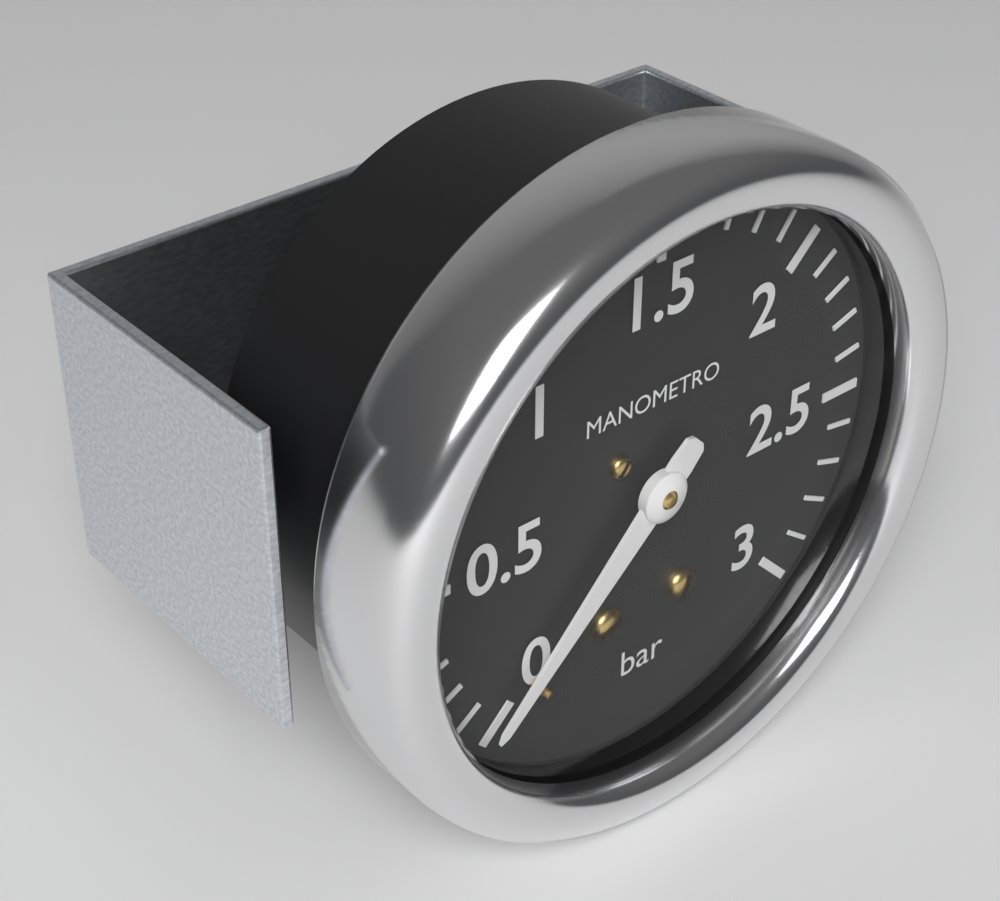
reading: 0.0 bar
